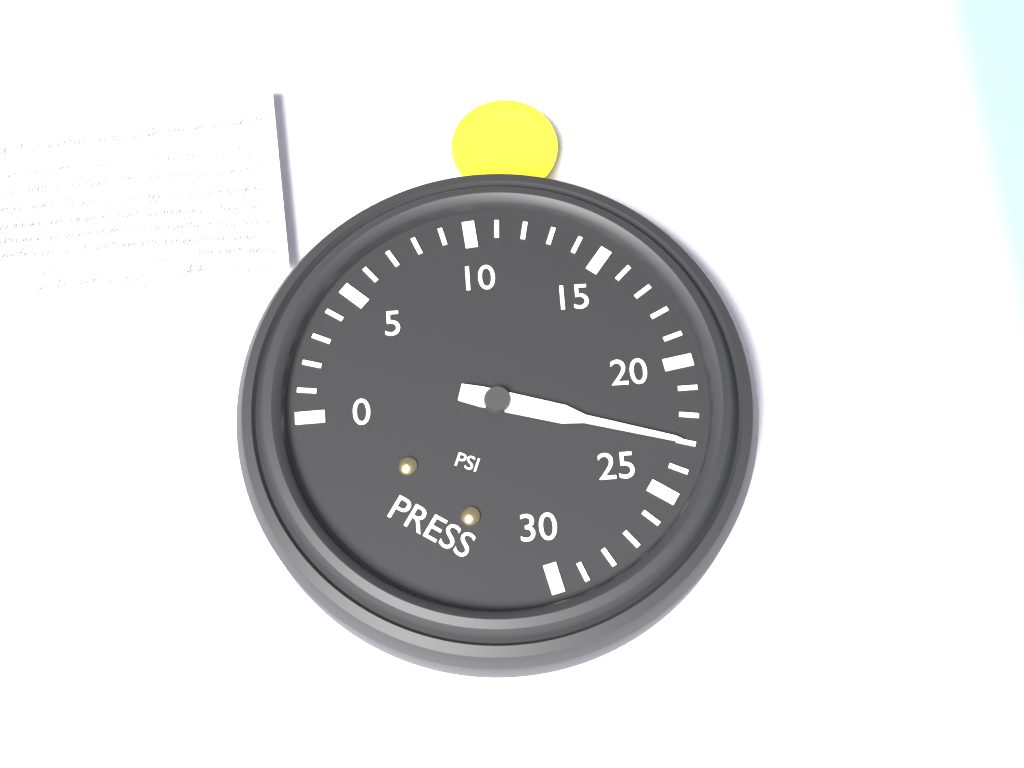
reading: 23 psi
